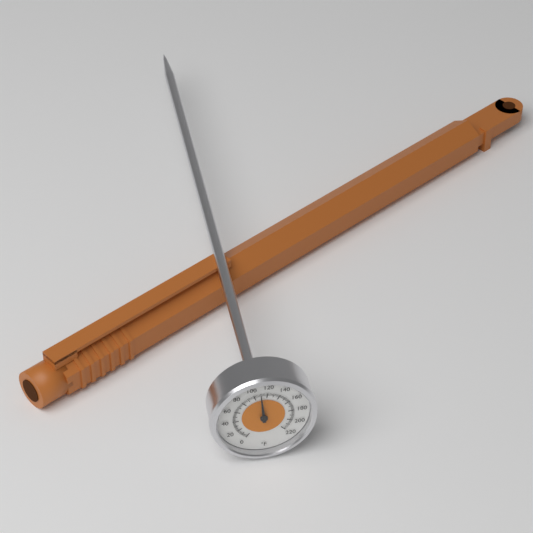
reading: 110 °F
